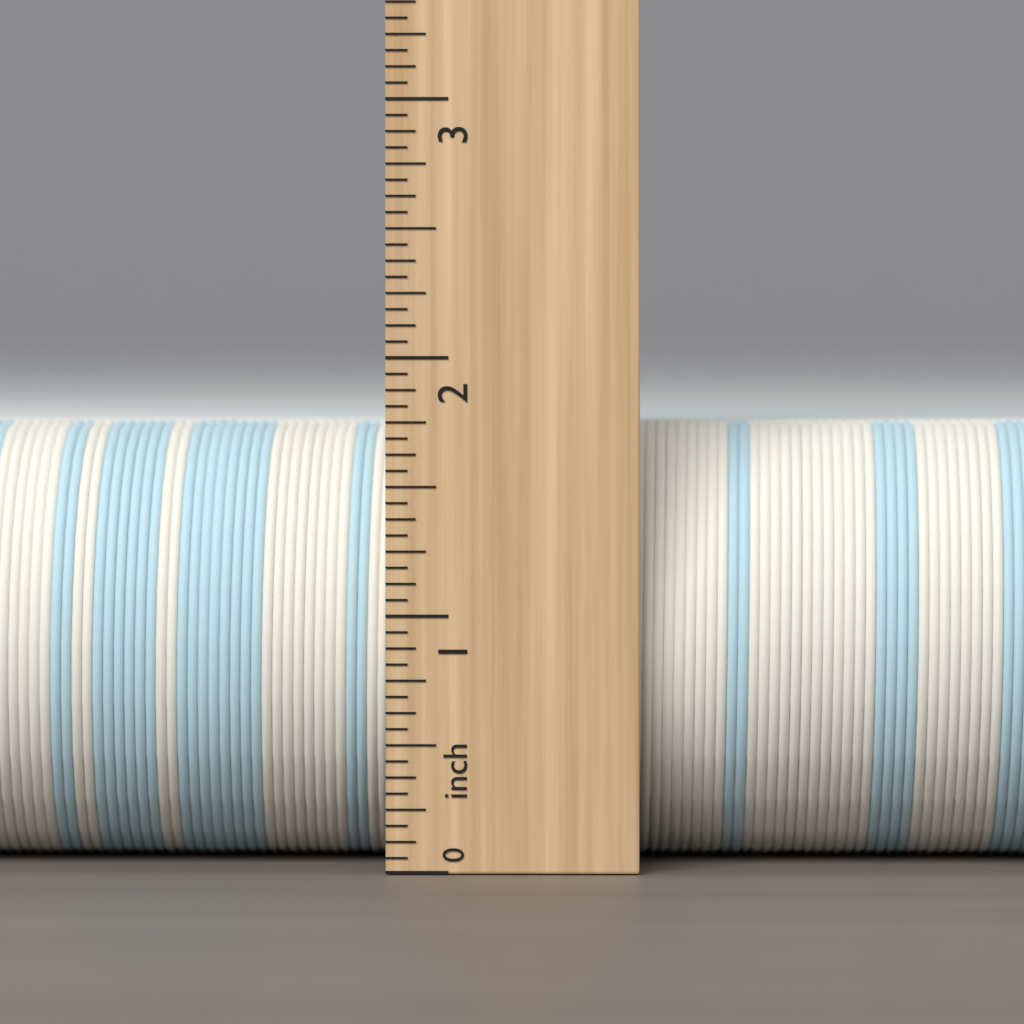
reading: 1.7500 inch
